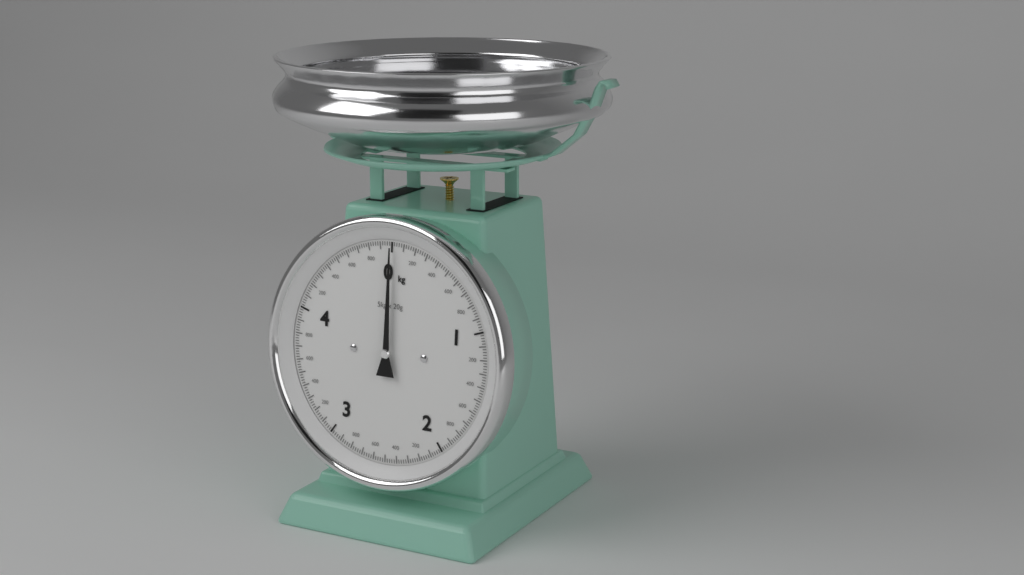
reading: 0.00 kg
